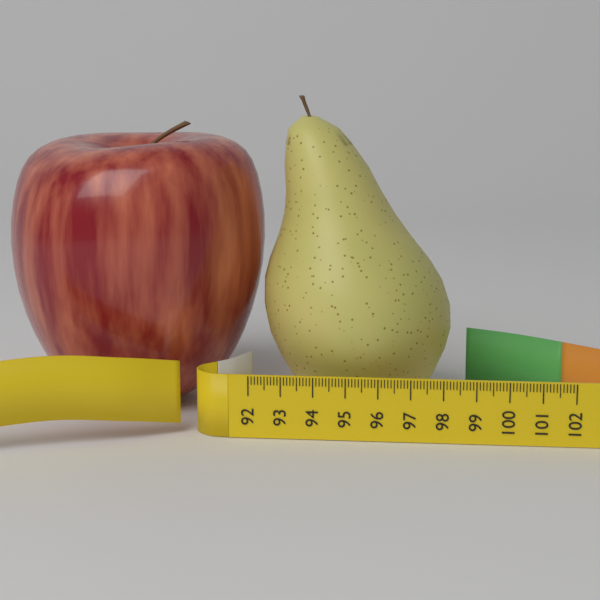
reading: 98.2 (no unit)
